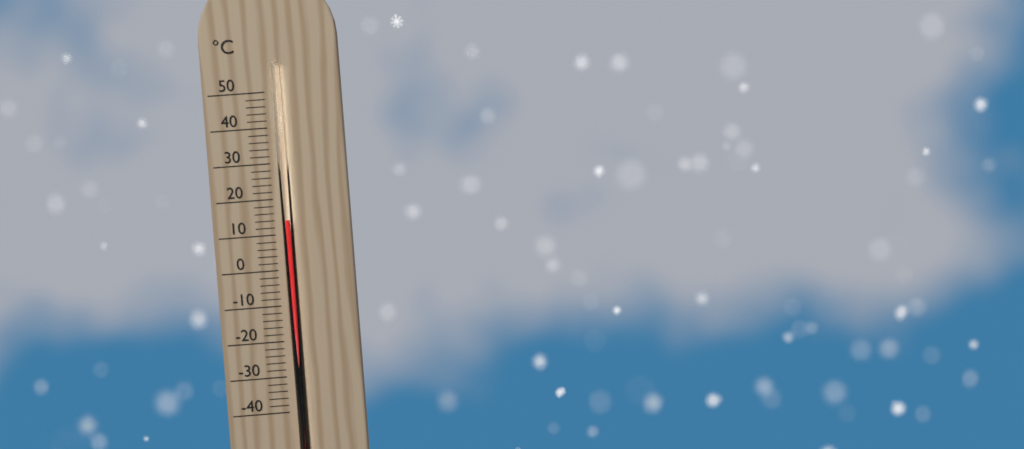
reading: 14 °C
